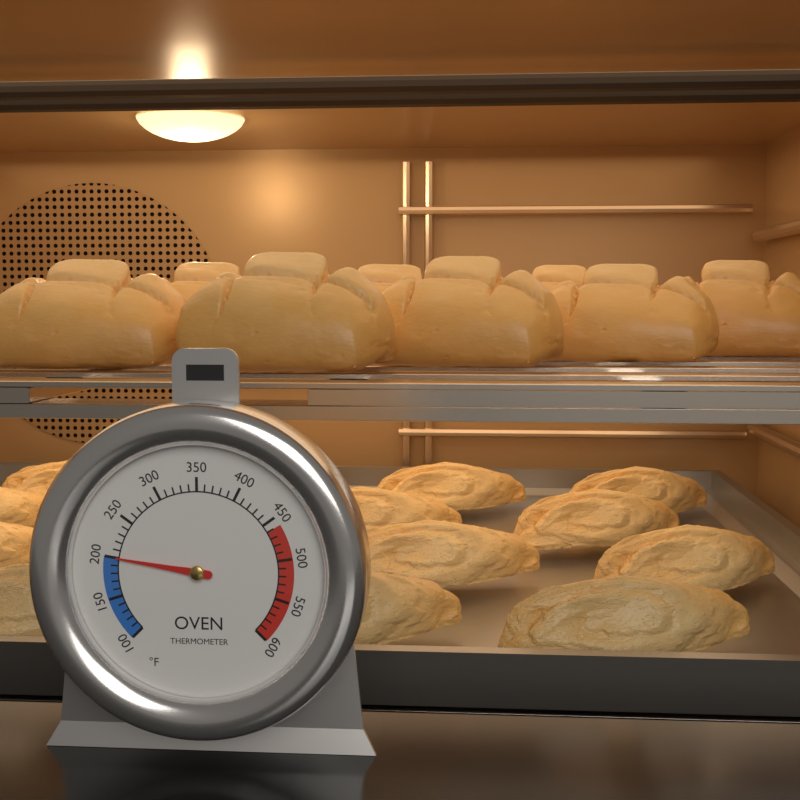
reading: 200 °F
